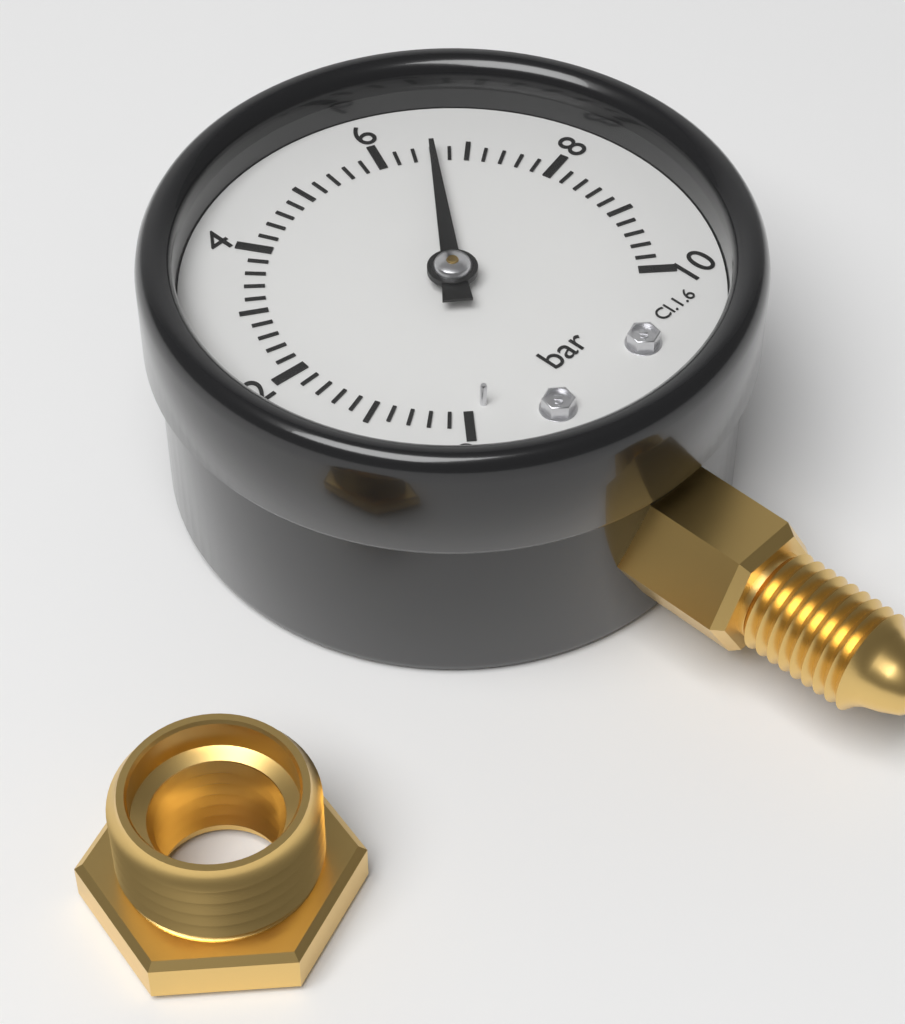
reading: 6.6 bar
